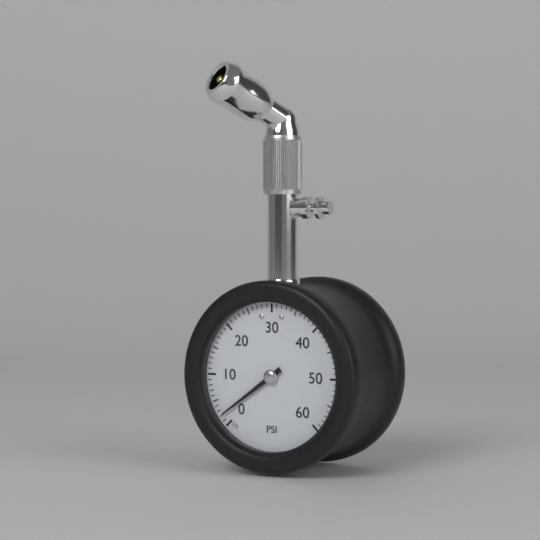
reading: 2 psi
